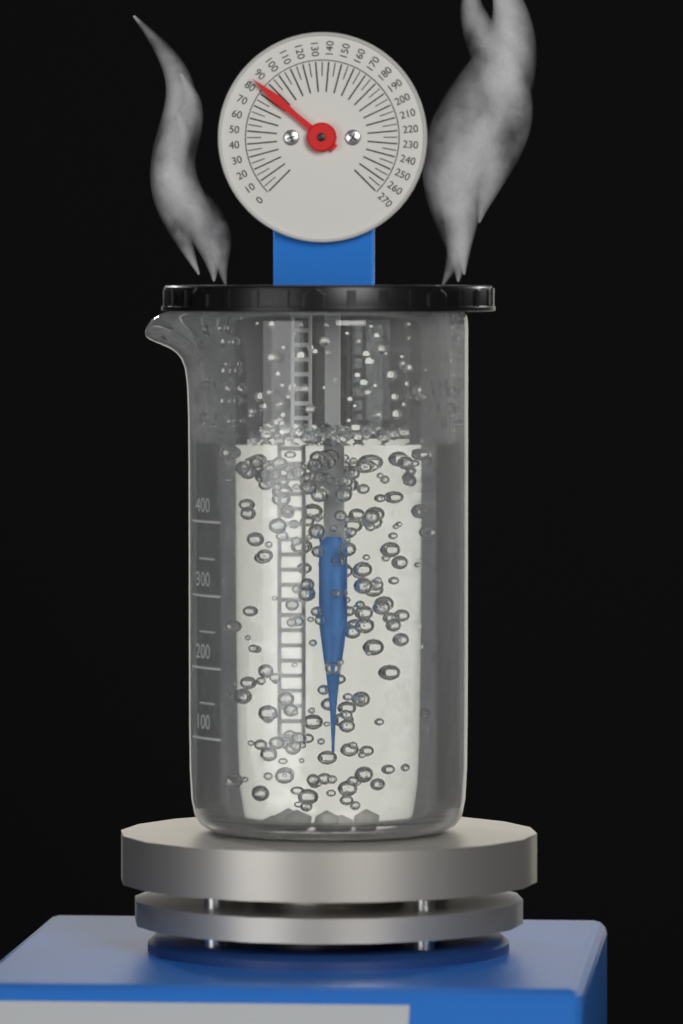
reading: 85 (no unit)
